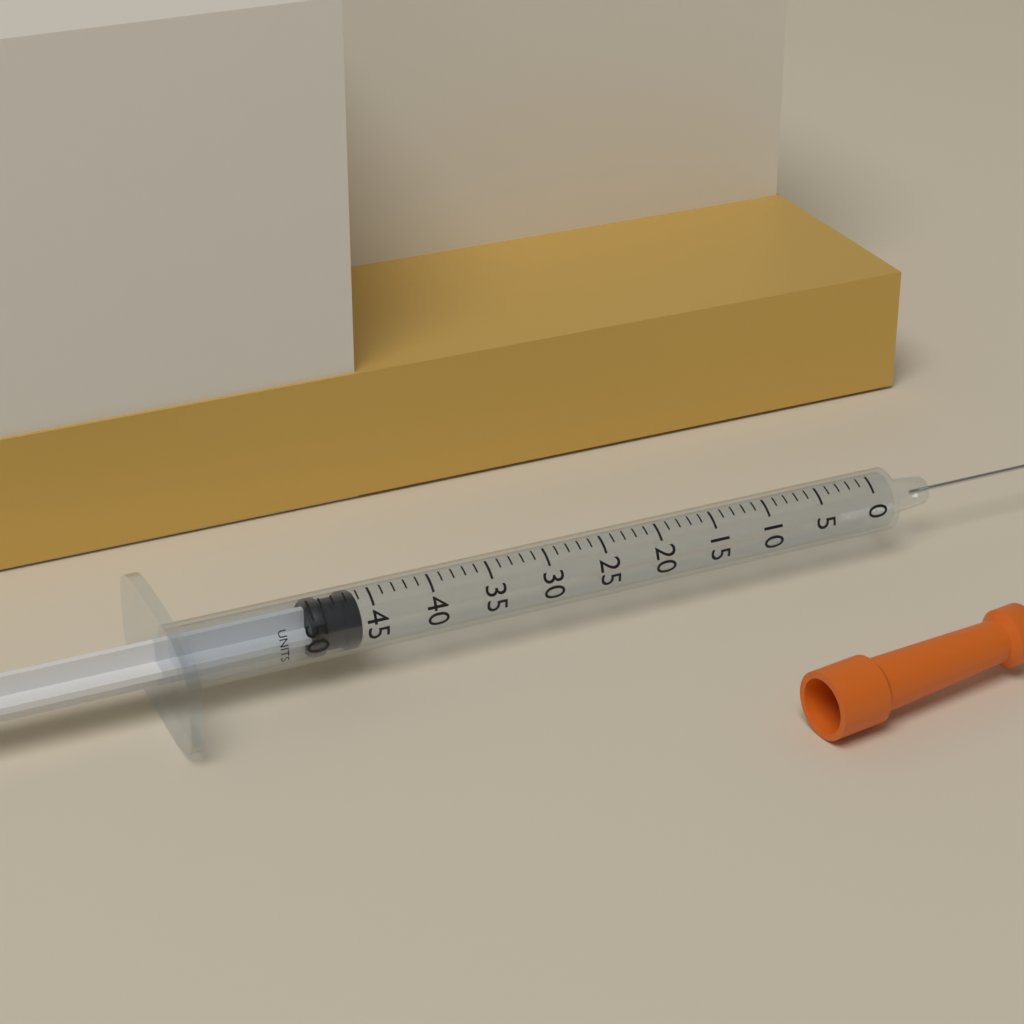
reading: 46 units
